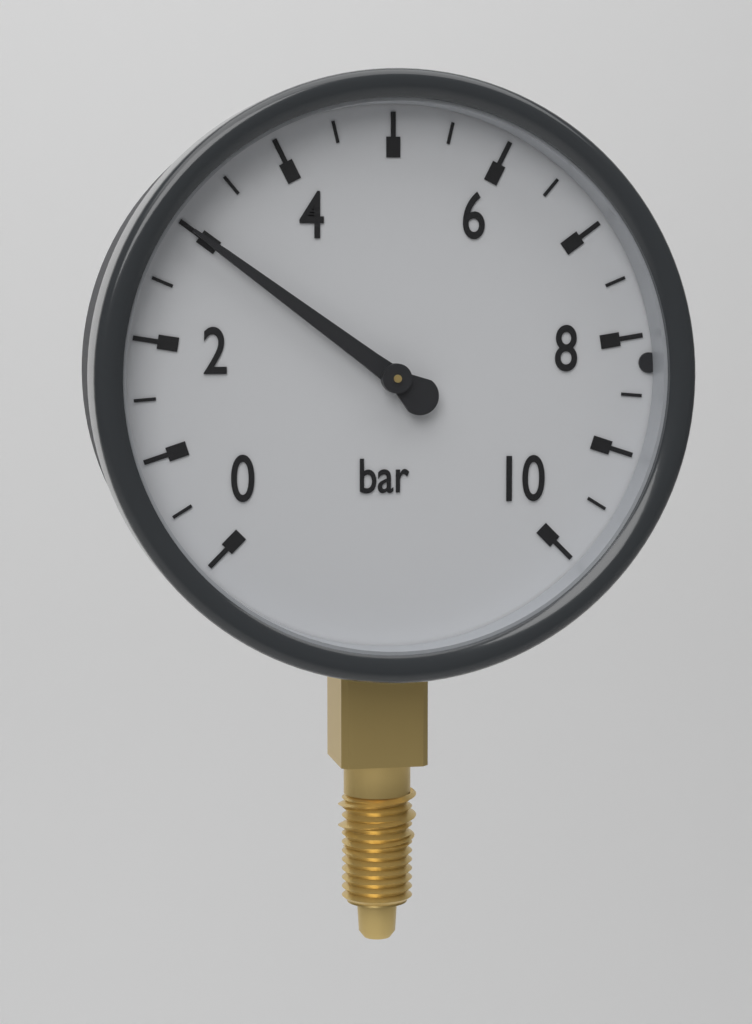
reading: 3.0 bar
